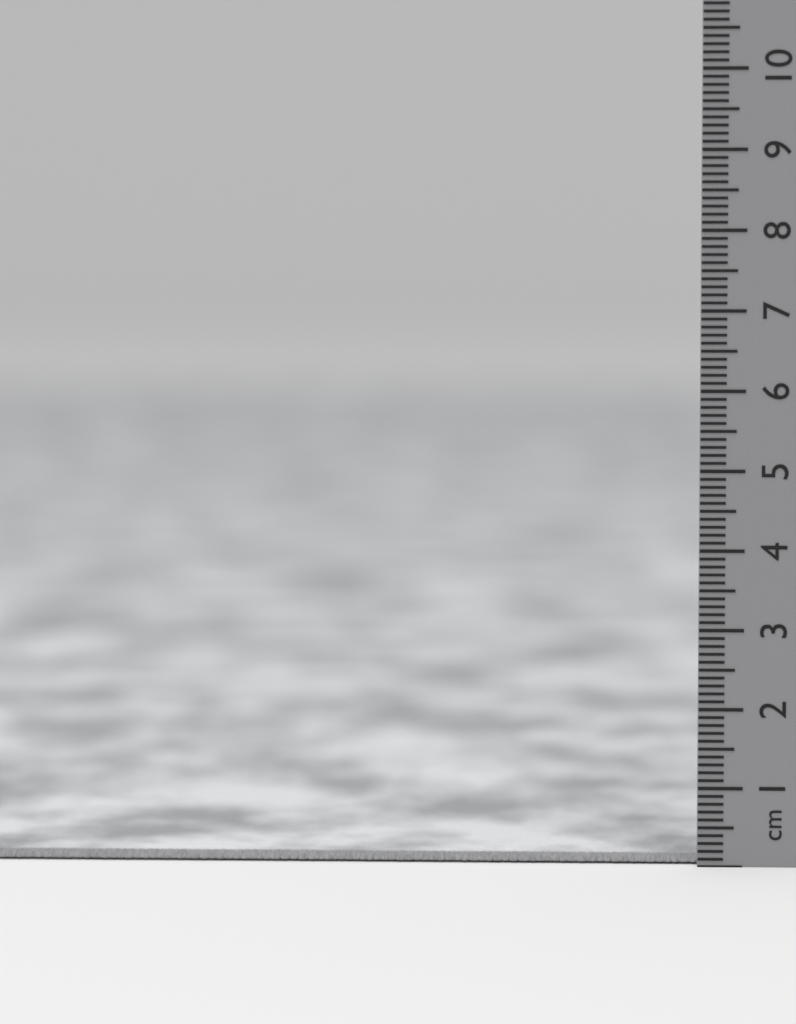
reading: 0.1 cm
